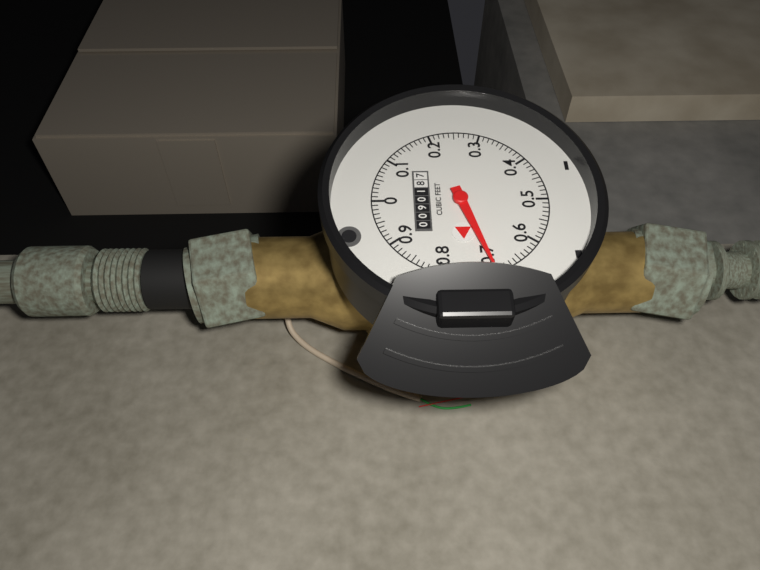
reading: 0.70 cubic feet
